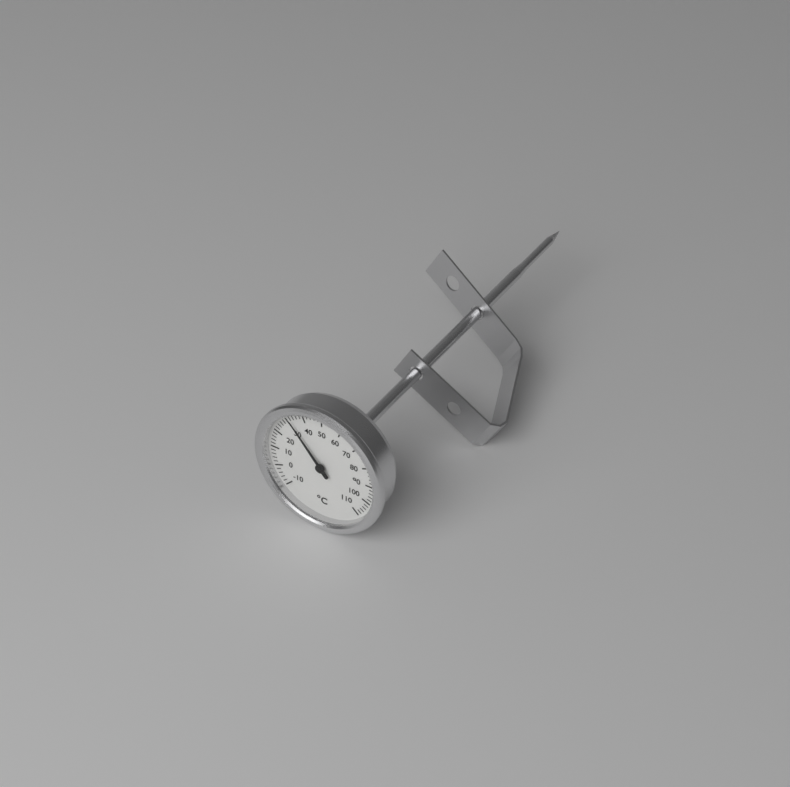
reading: 32 °C
